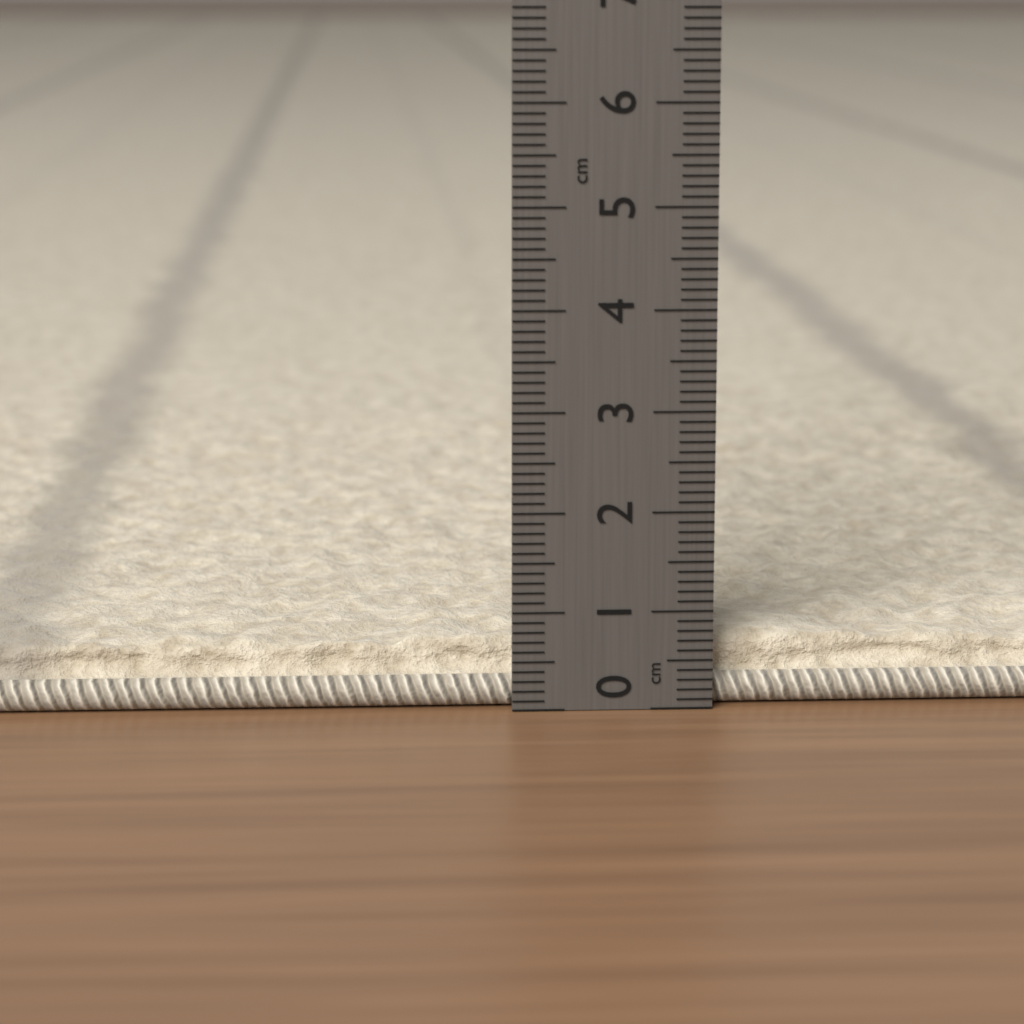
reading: 0.7 cm
